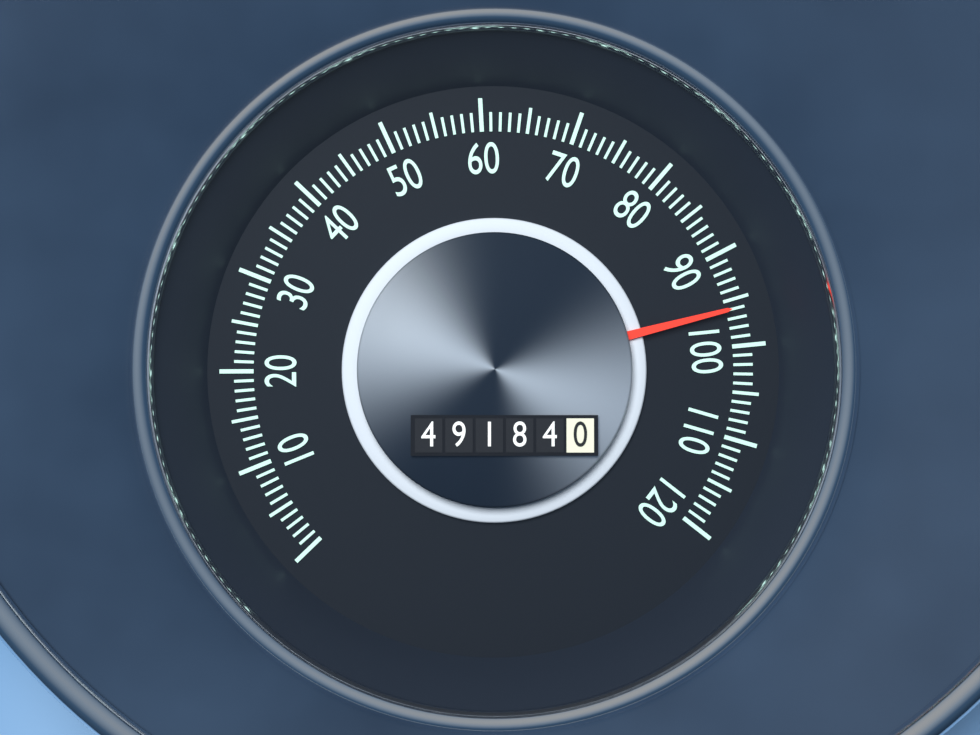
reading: 96 (no unit)
